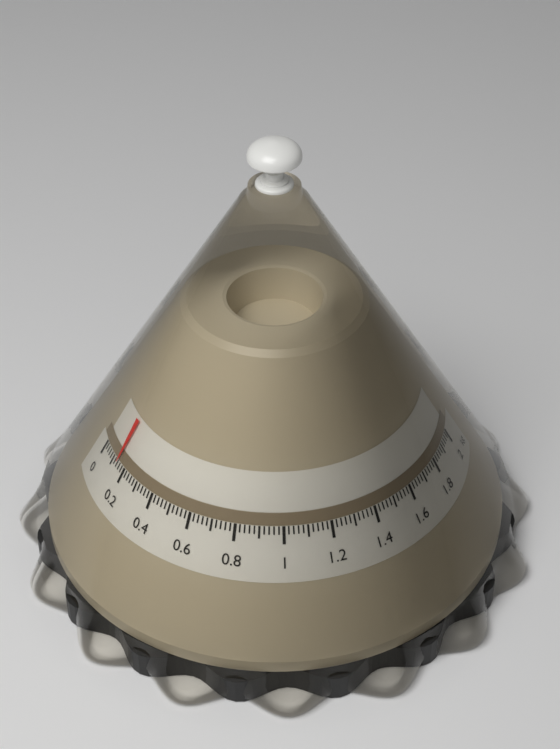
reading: 0.14 kg
